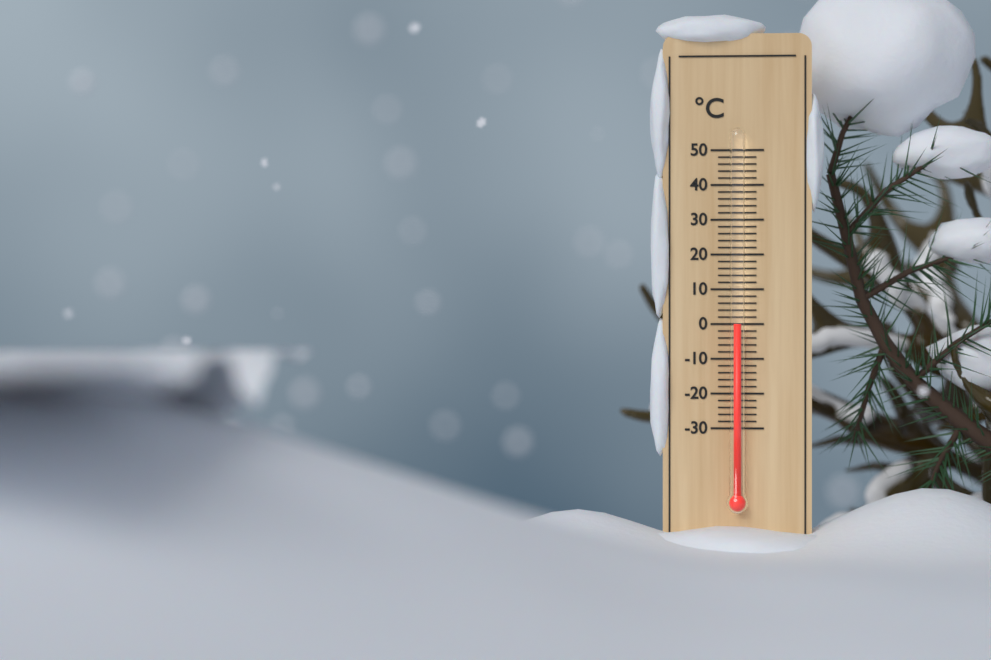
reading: 0 °C
